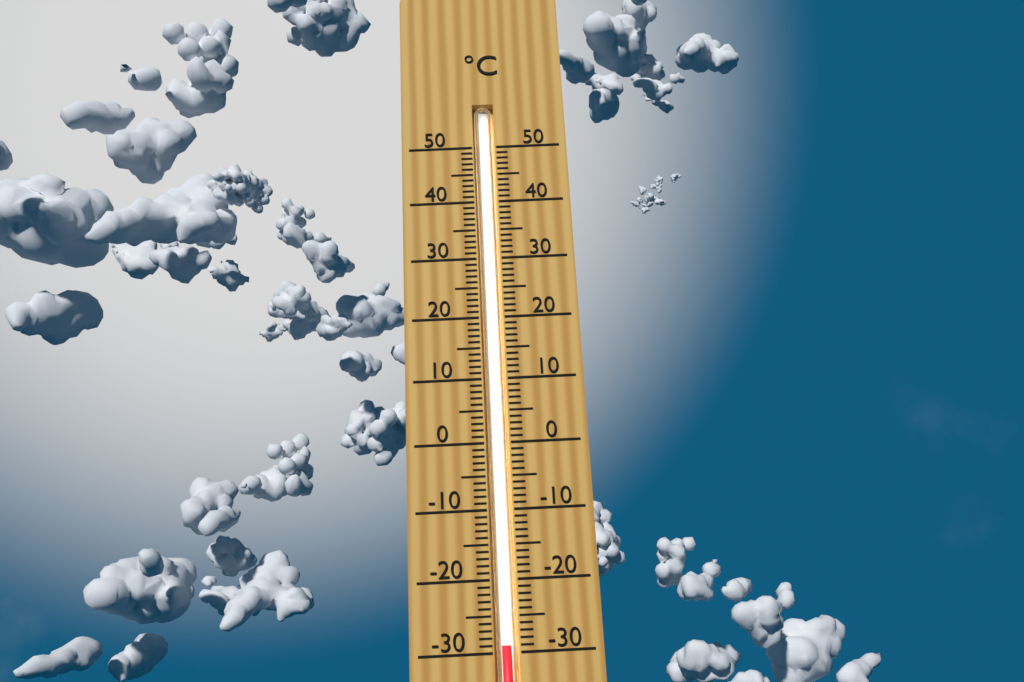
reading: -29 °C
